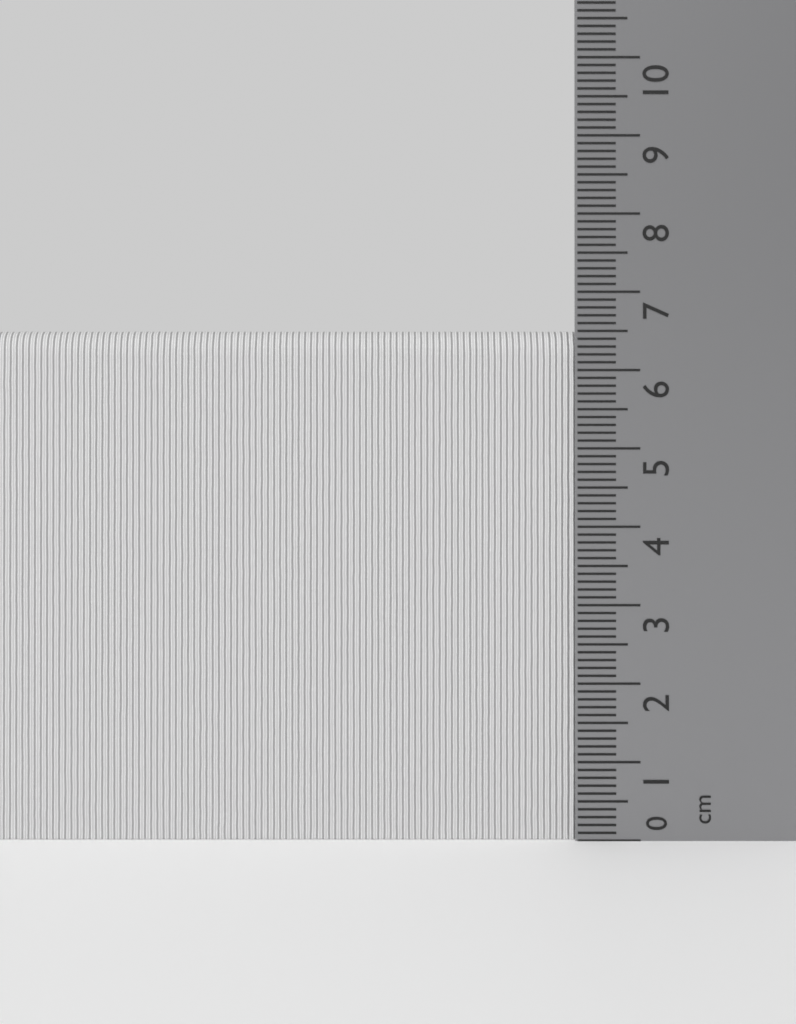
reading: 6.5 cm
